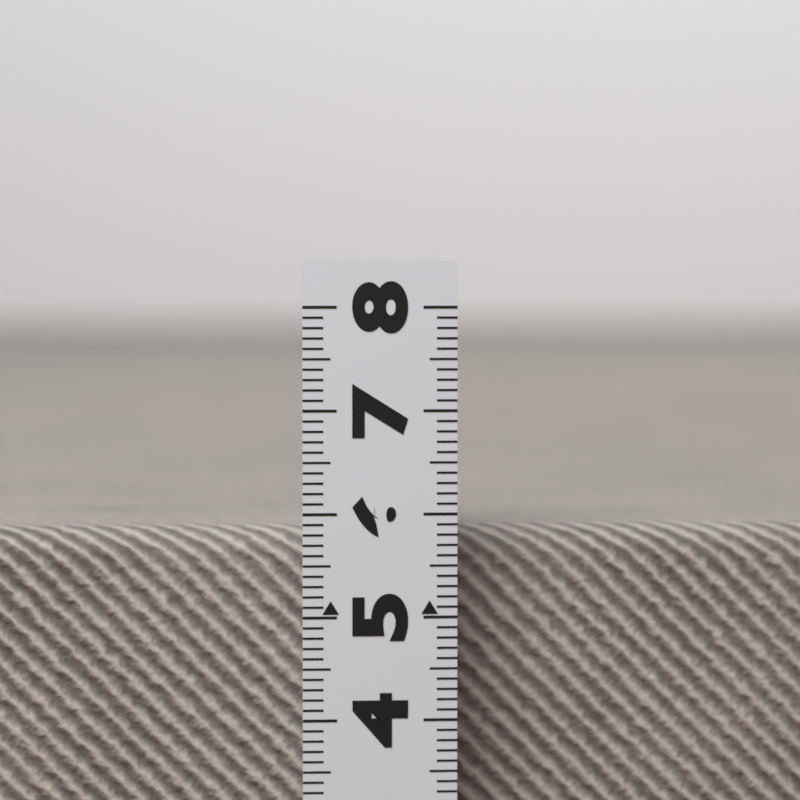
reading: 5.8 (no unit)
